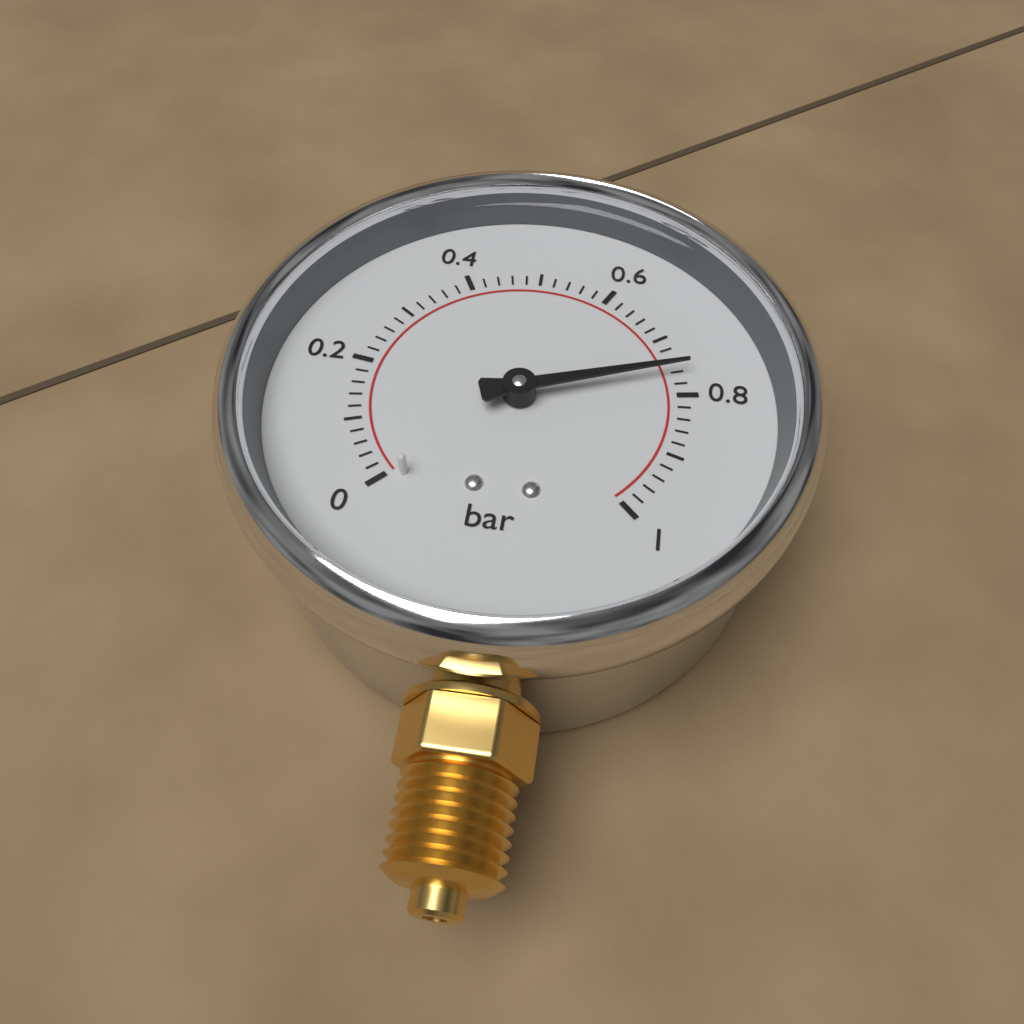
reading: 0.76 bar
